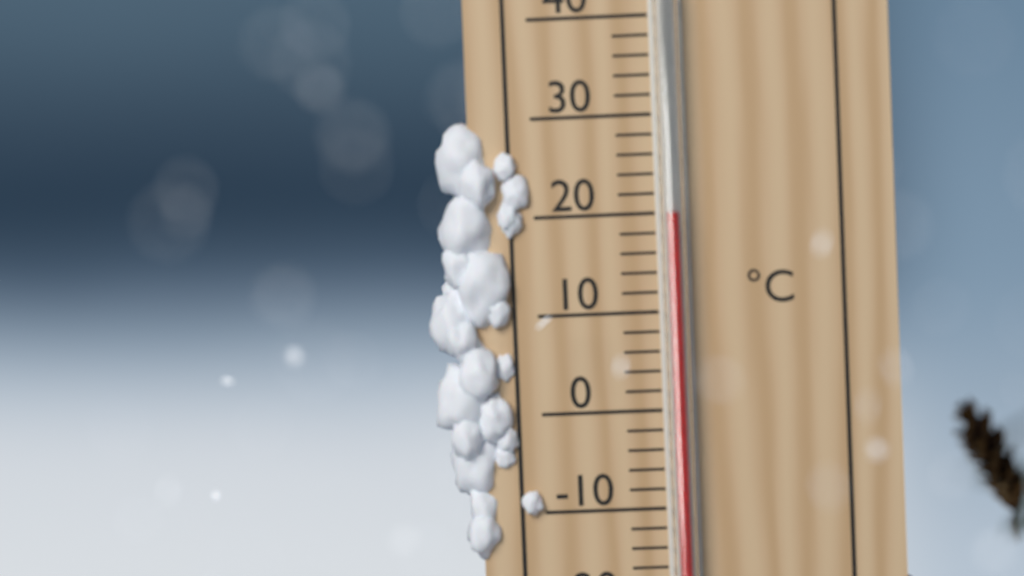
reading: 20 °C
